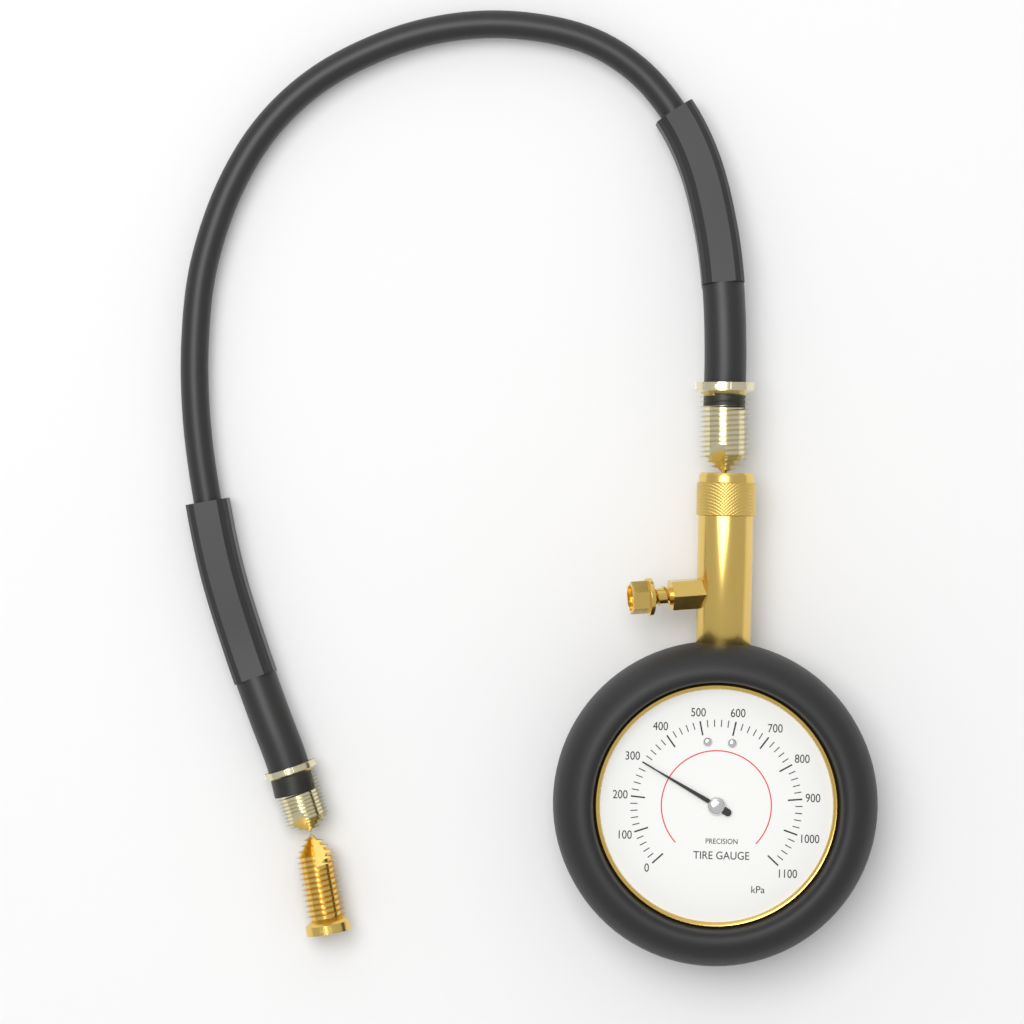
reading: 300 kPa
